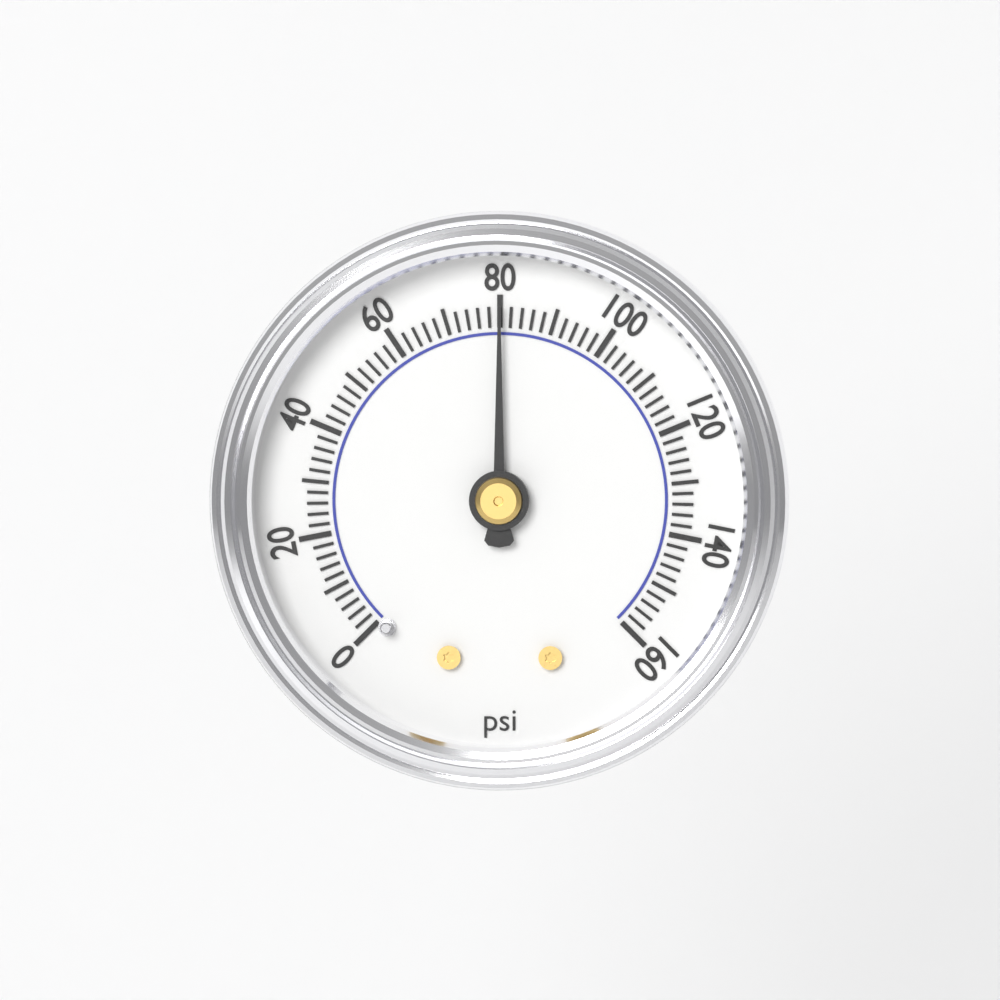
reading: 80 psi
